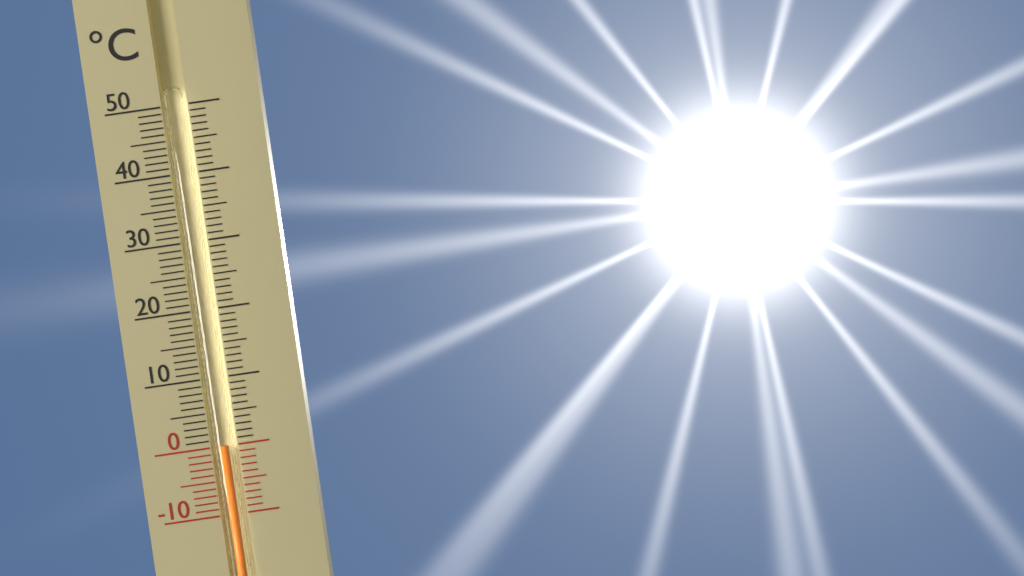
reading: 0 °C
